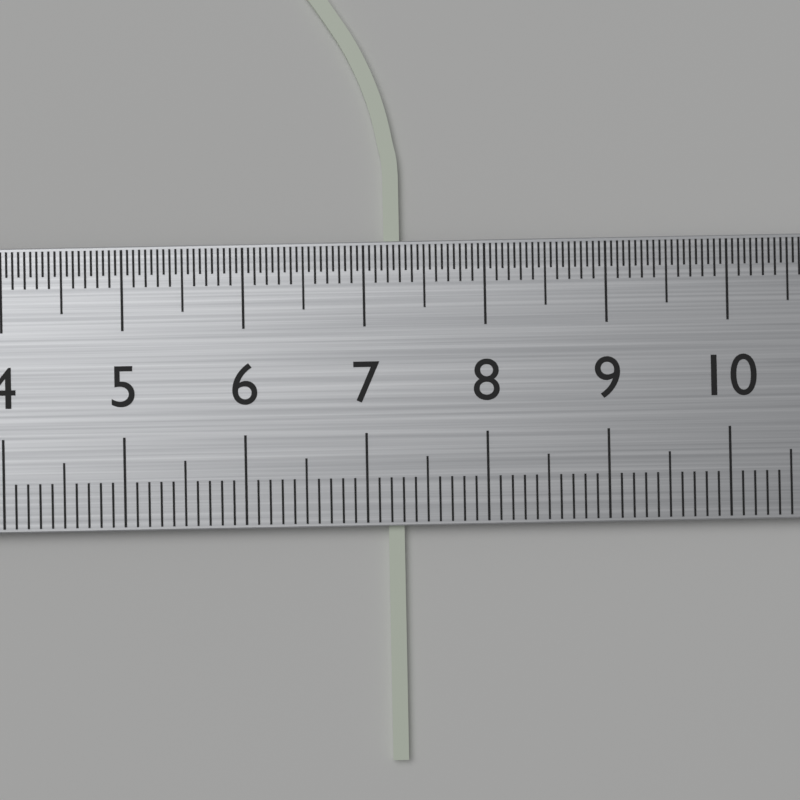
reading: 7.3 cm
